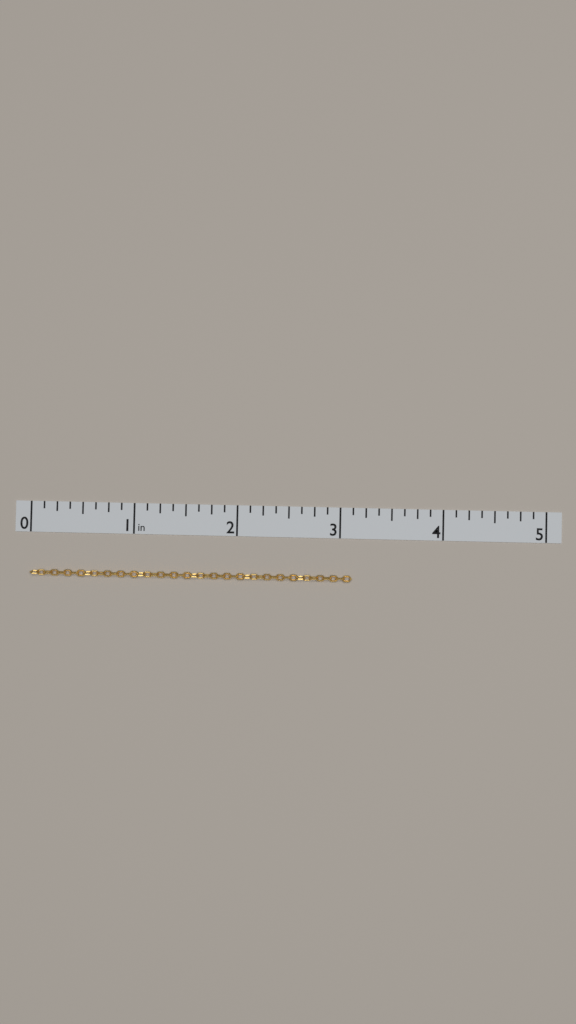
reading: 3.125 in
